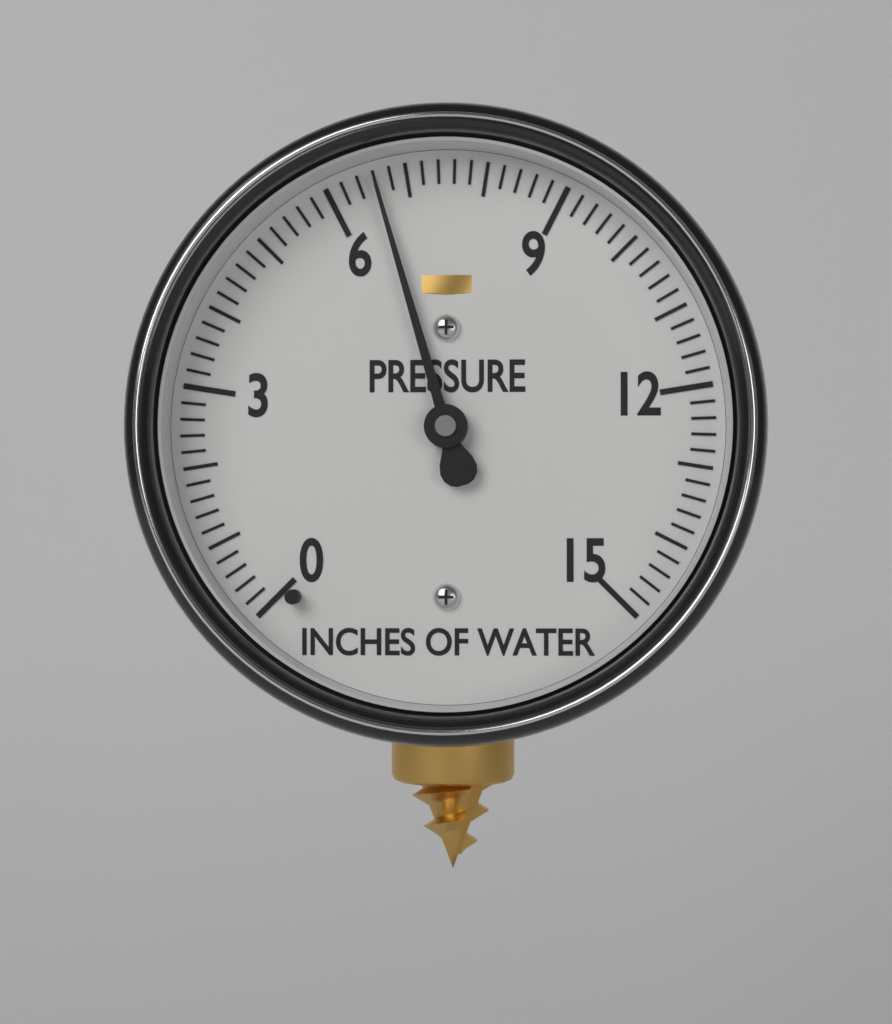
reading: 6.6 inches of water
